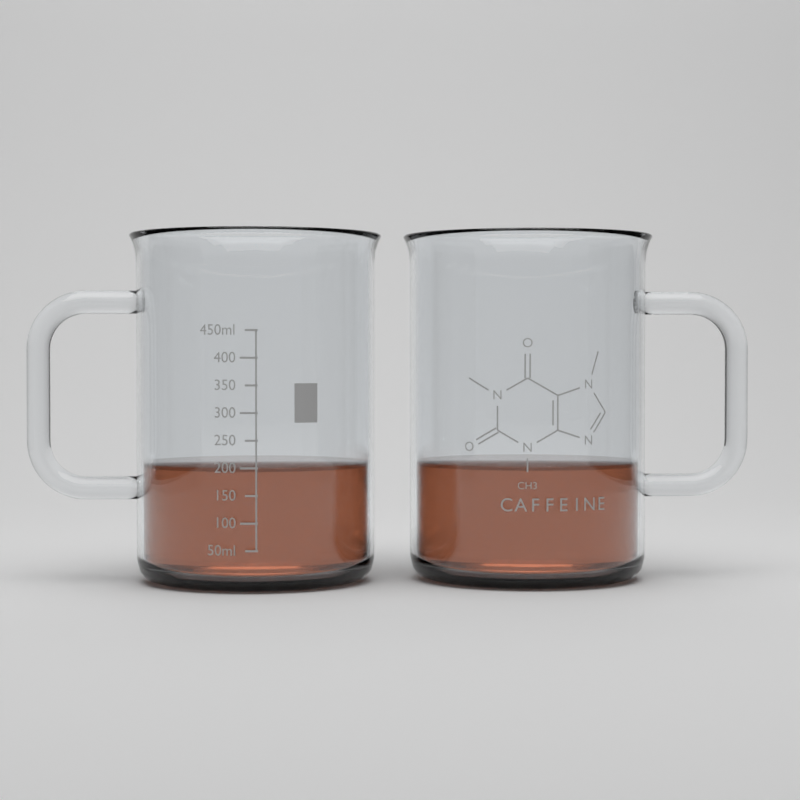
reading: 200 ml
